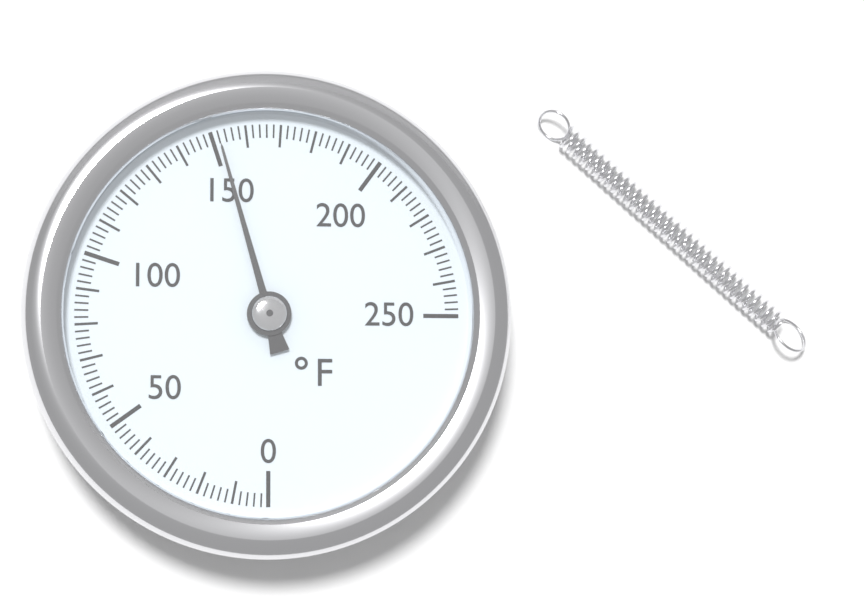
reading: 152 °F
